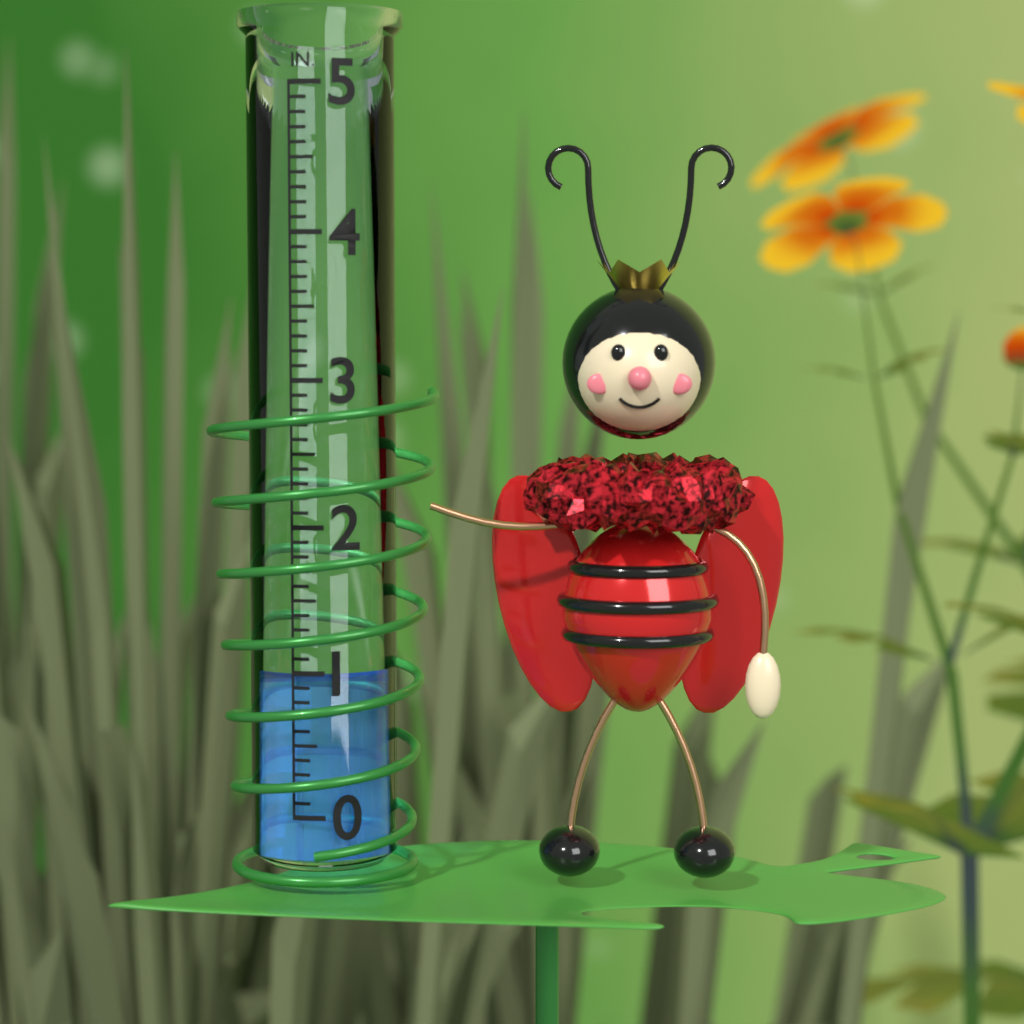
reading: 1.0 in
